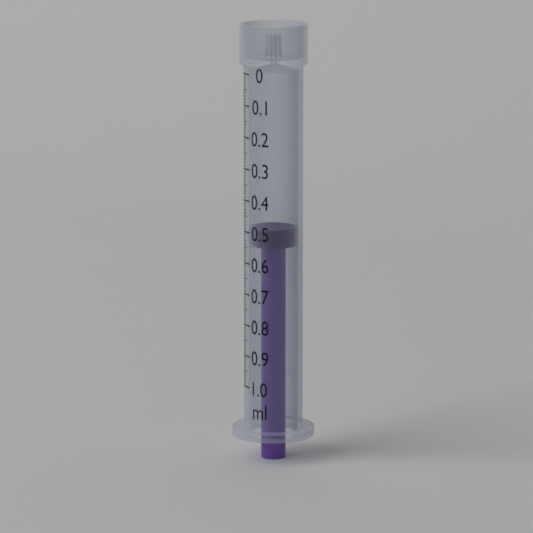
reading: 0.49 ml
